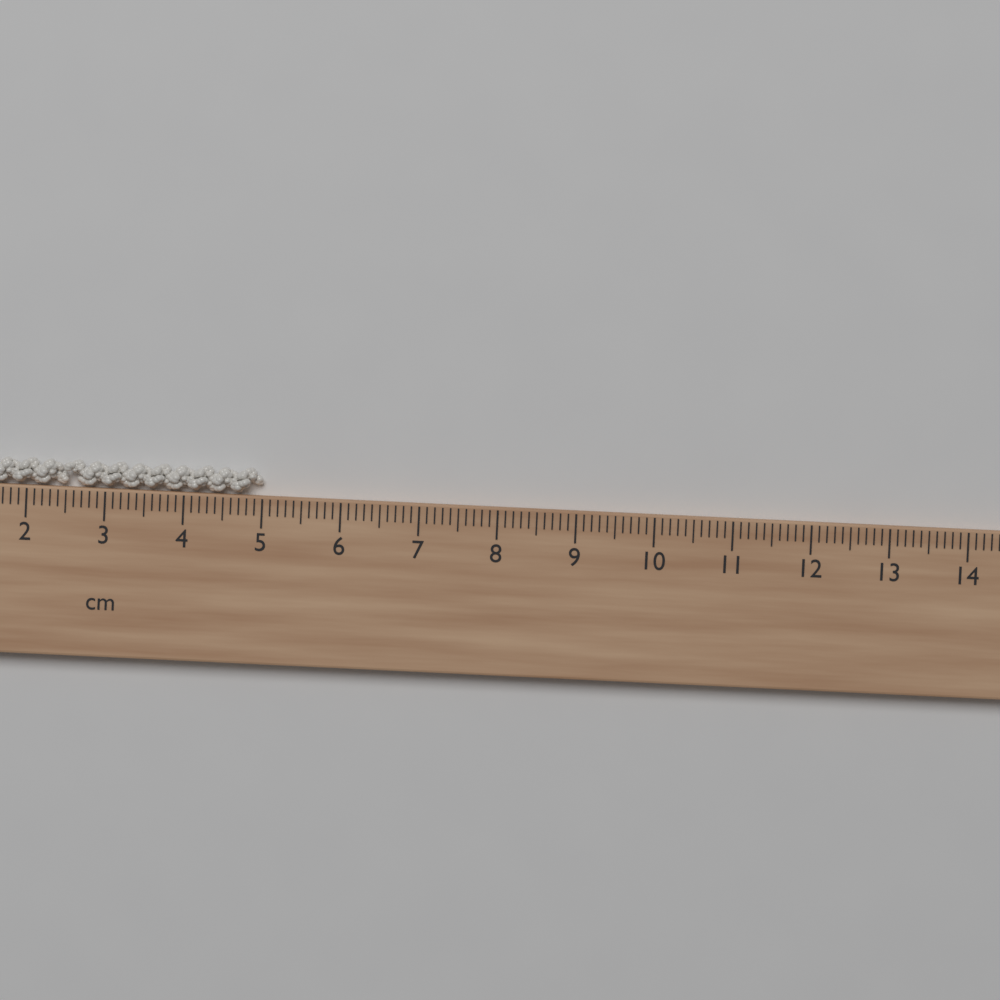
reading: 5.0 cm
